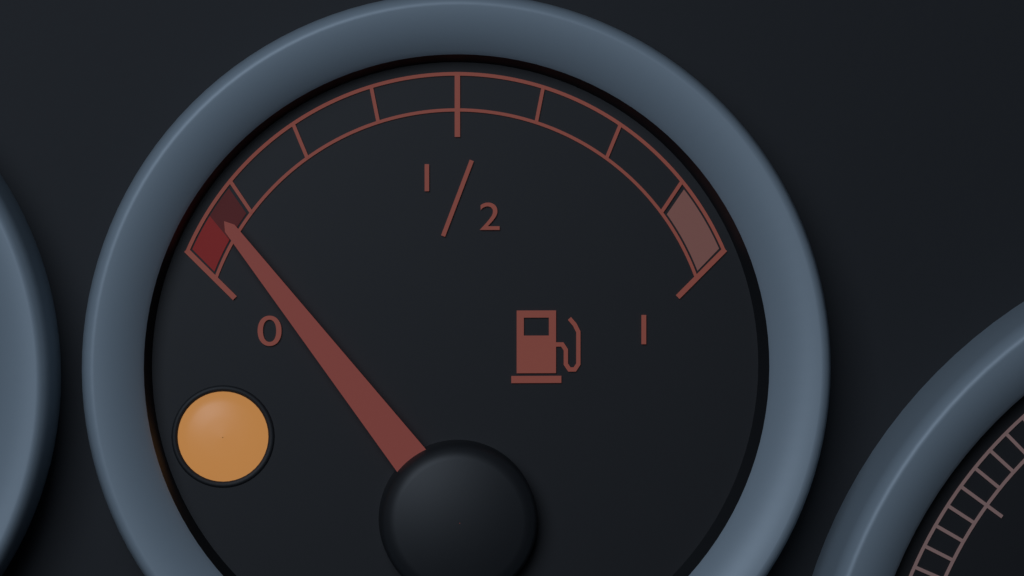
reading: 0.080 (no unit)
